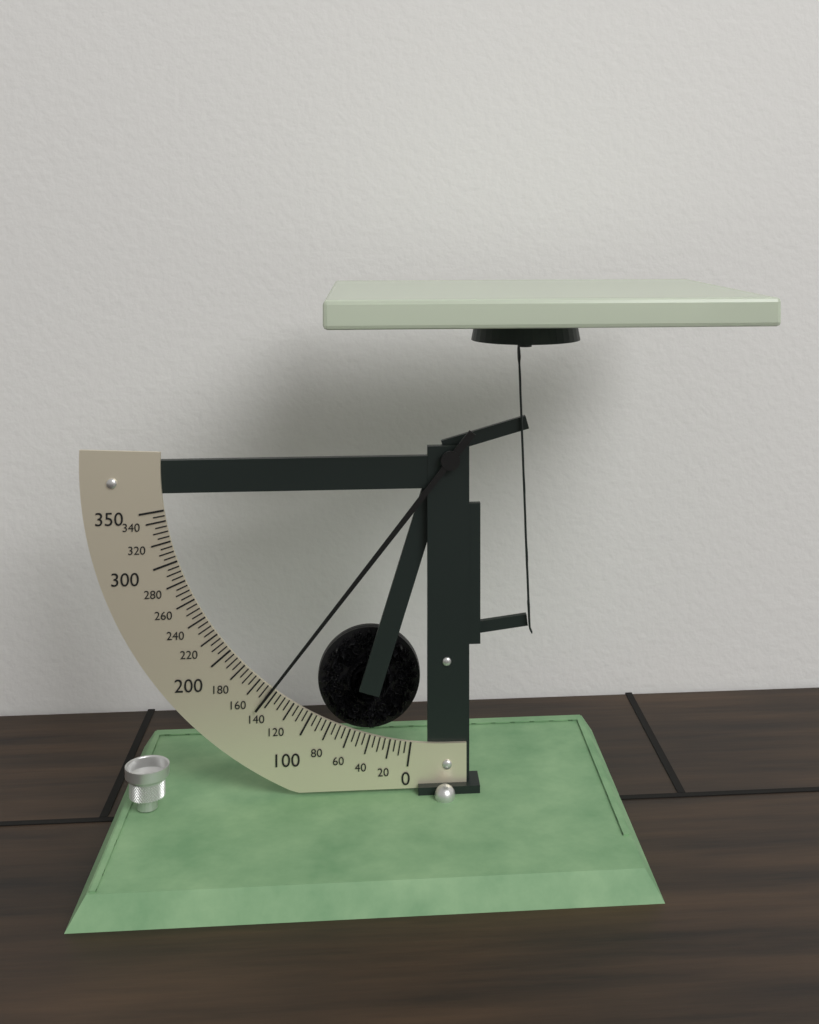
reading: 145 (no unit)
